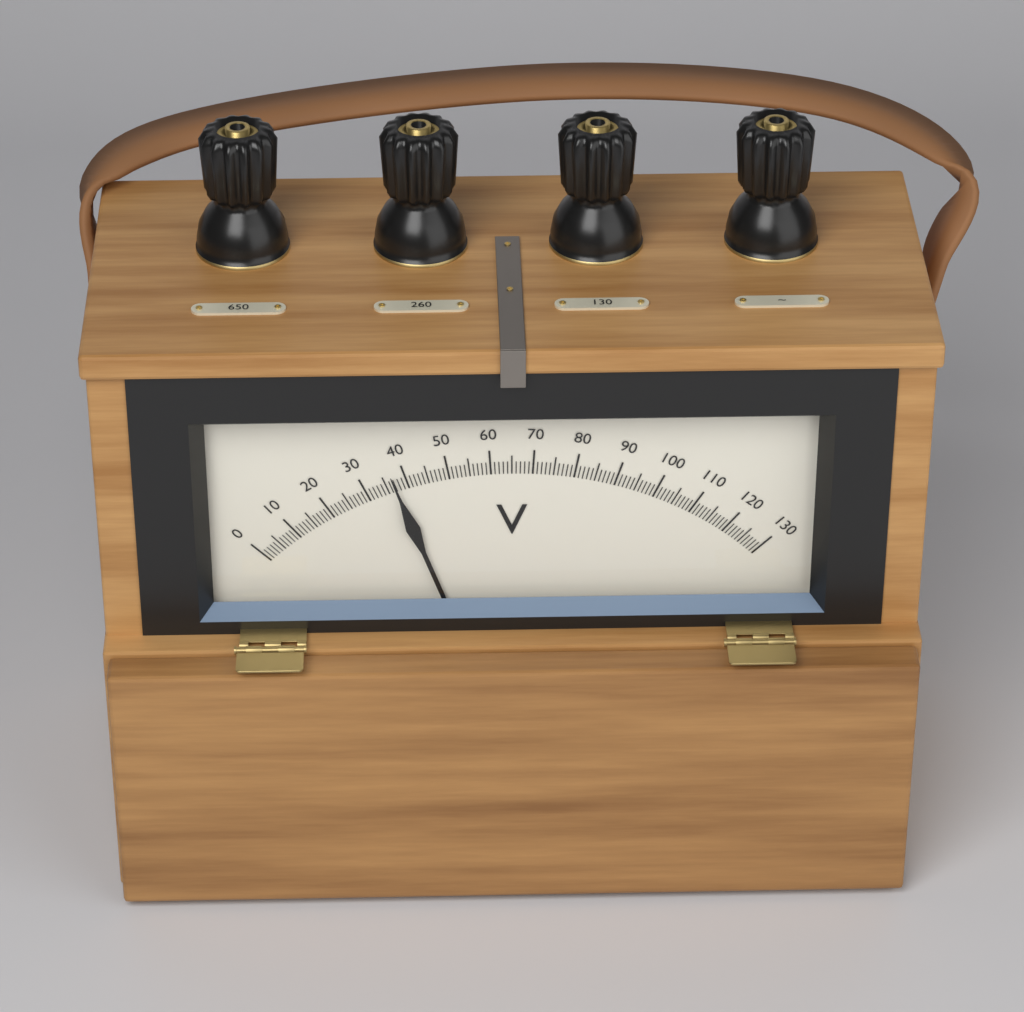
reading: 37 V
